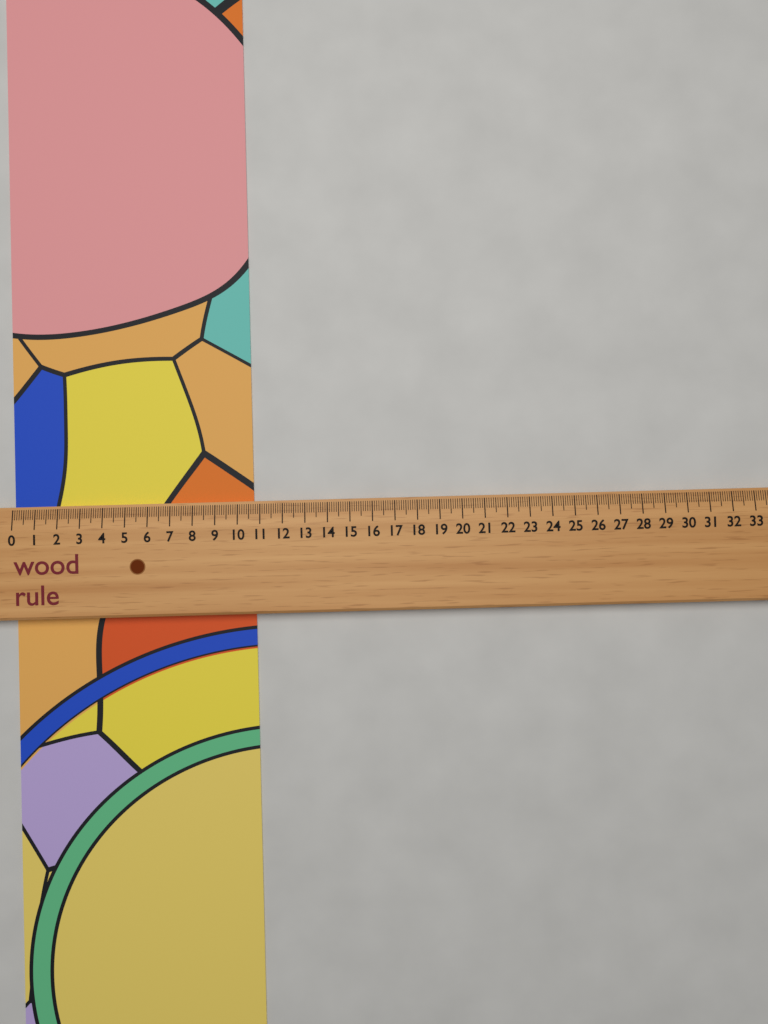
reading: 10.7 (no unit)
